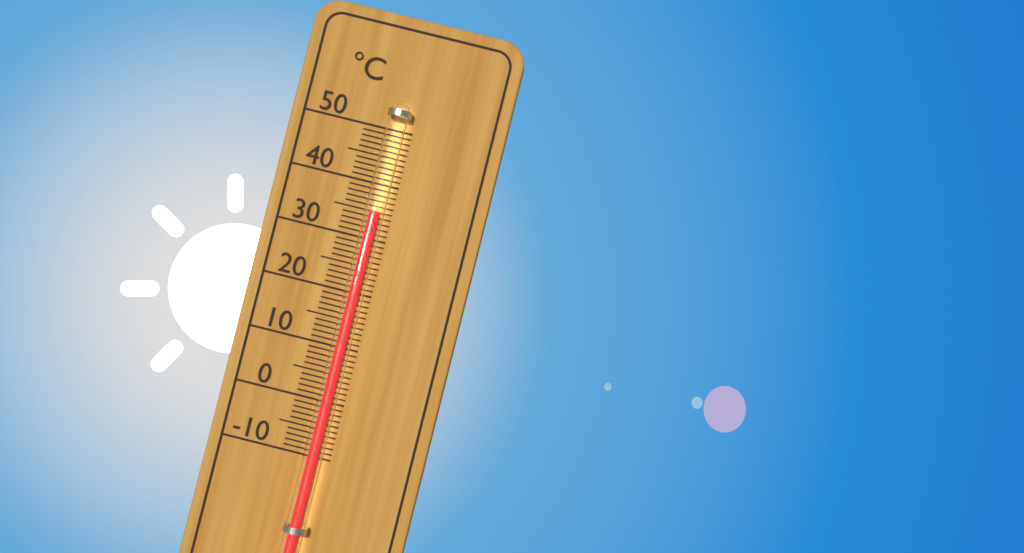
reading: 35 °C
